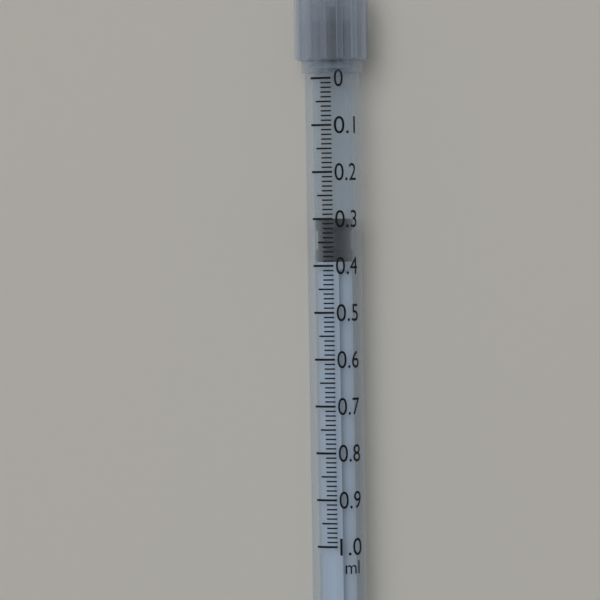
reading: 0.30 ml
